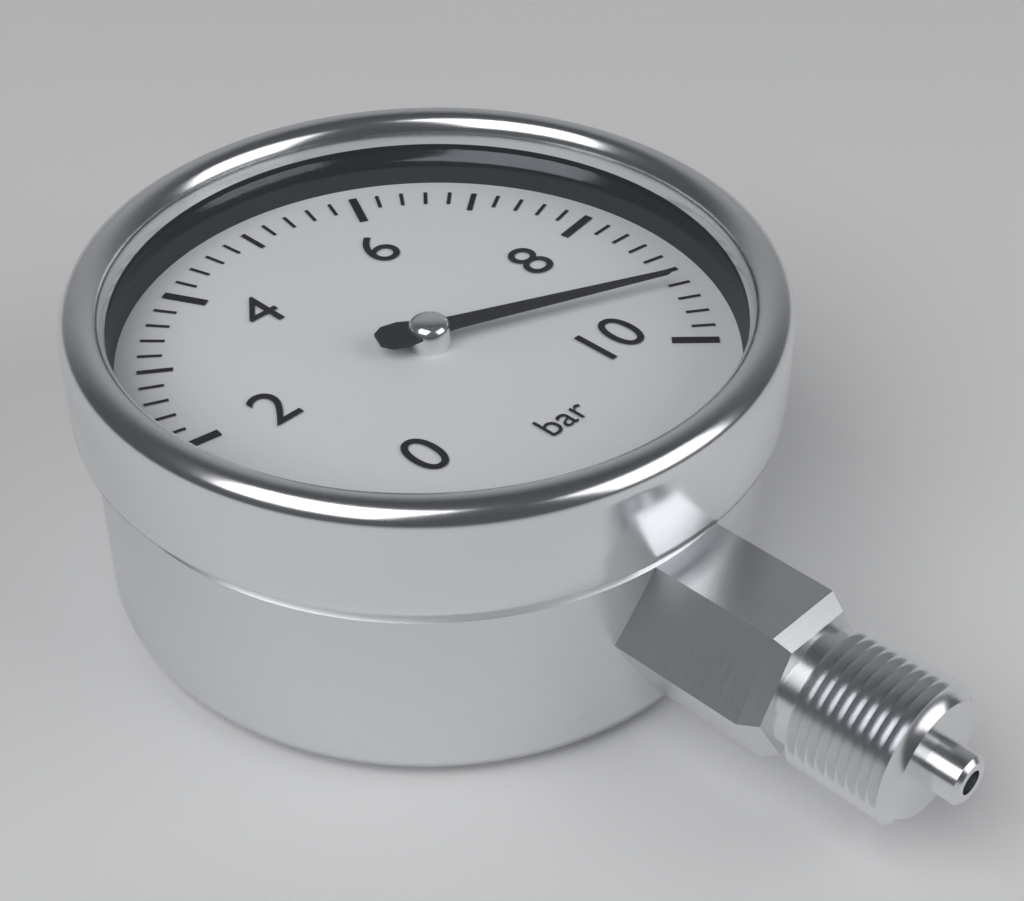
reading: 9.2 bar
